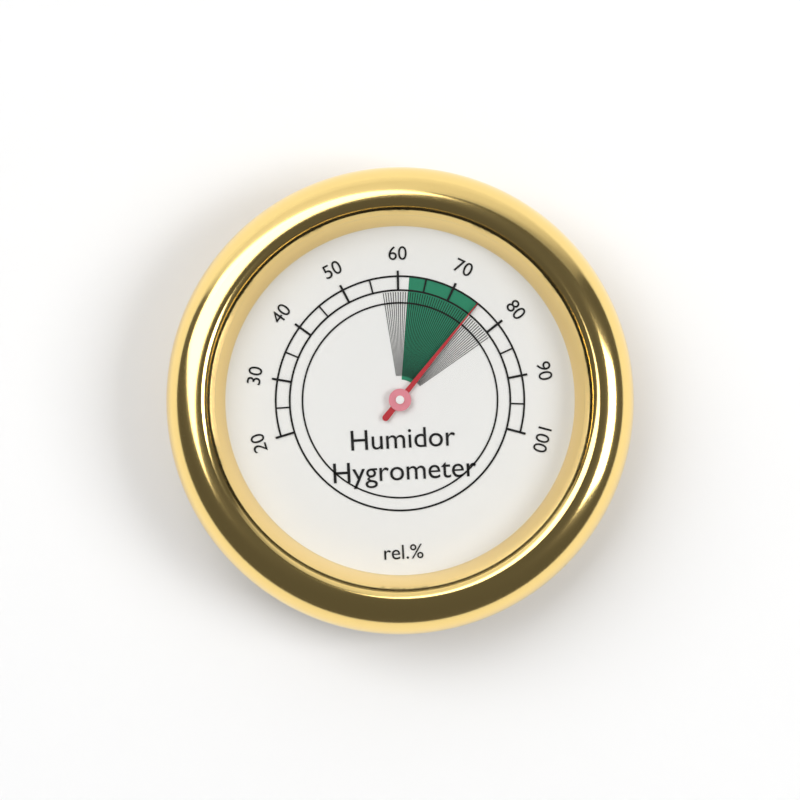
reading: 75 %
